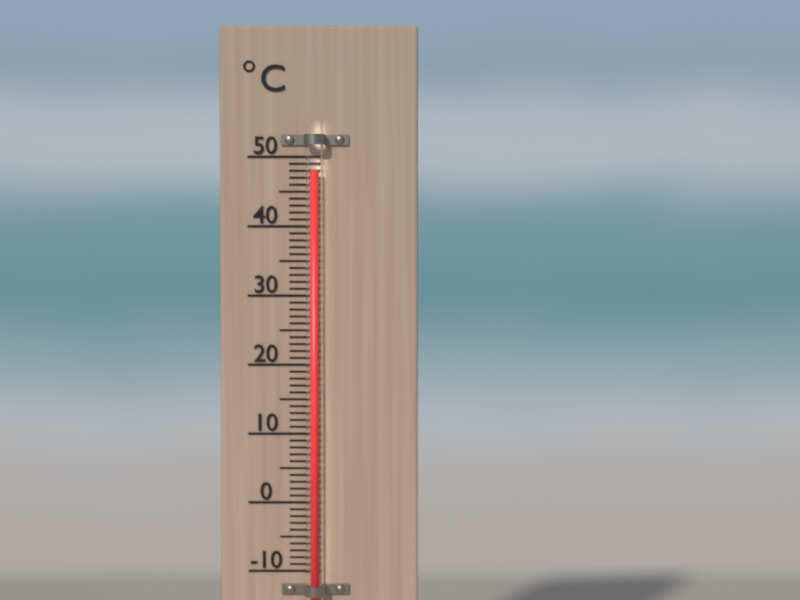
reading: 48 °C
